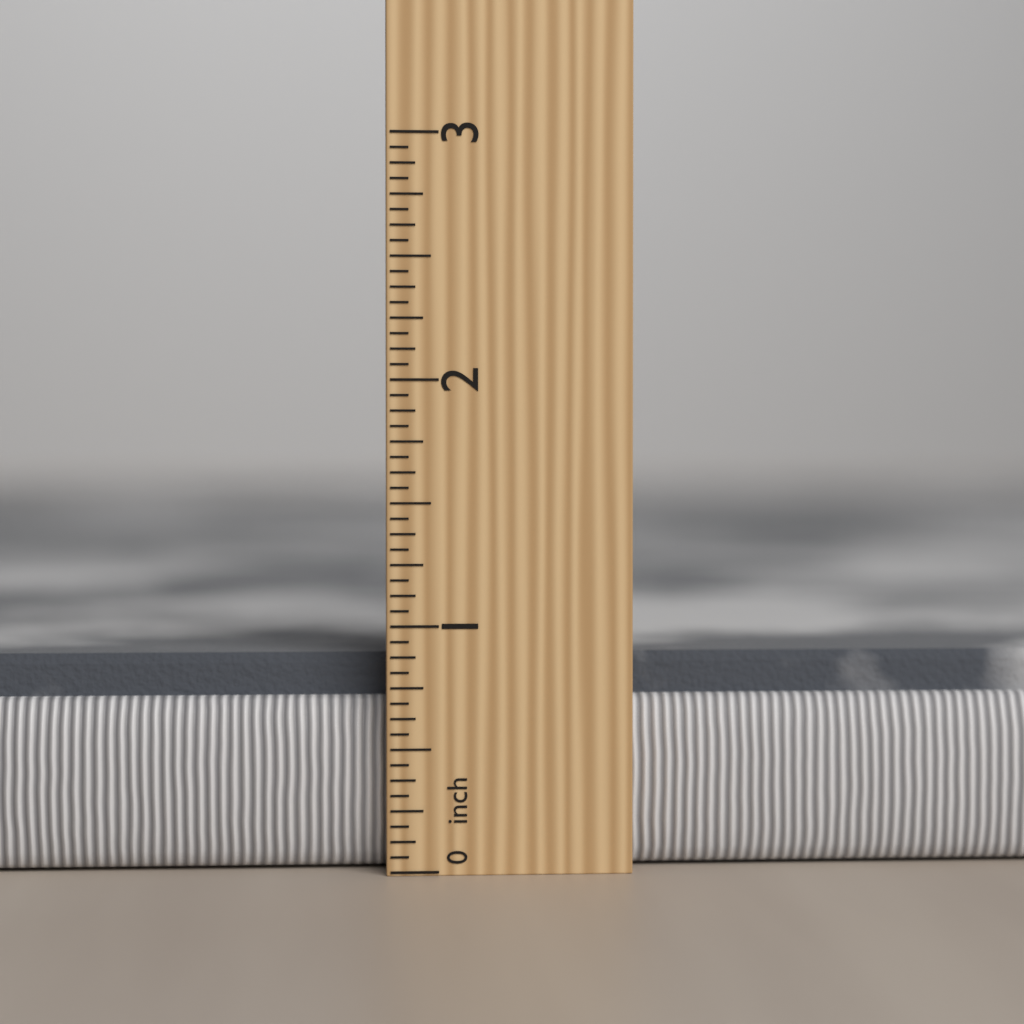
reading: 0.8750 in
